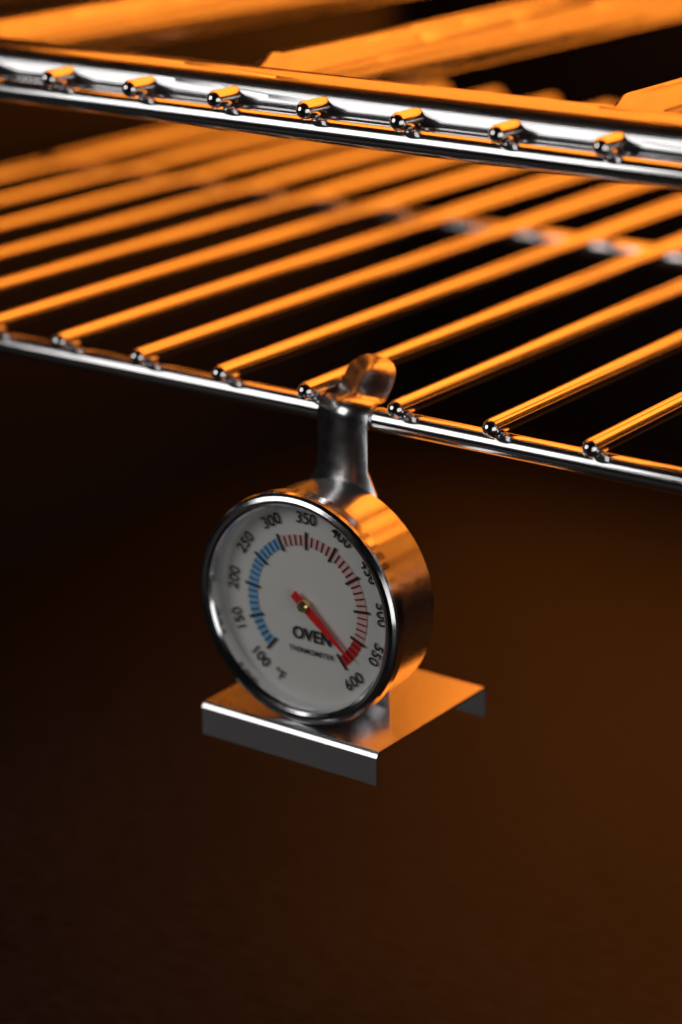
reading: 580 °F
